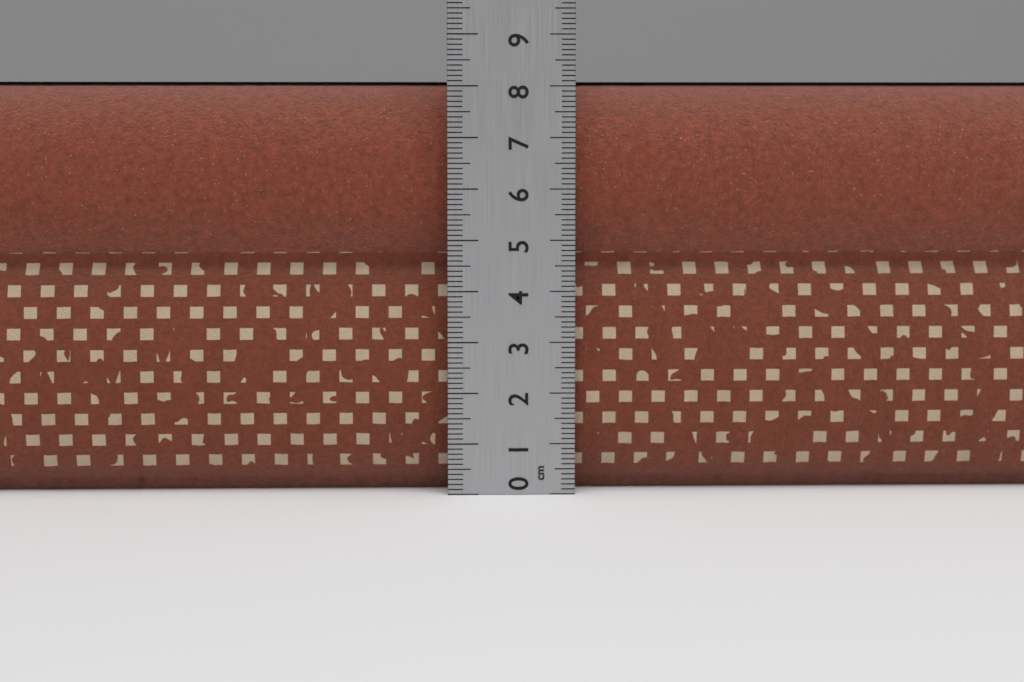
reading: 8.1 cm
